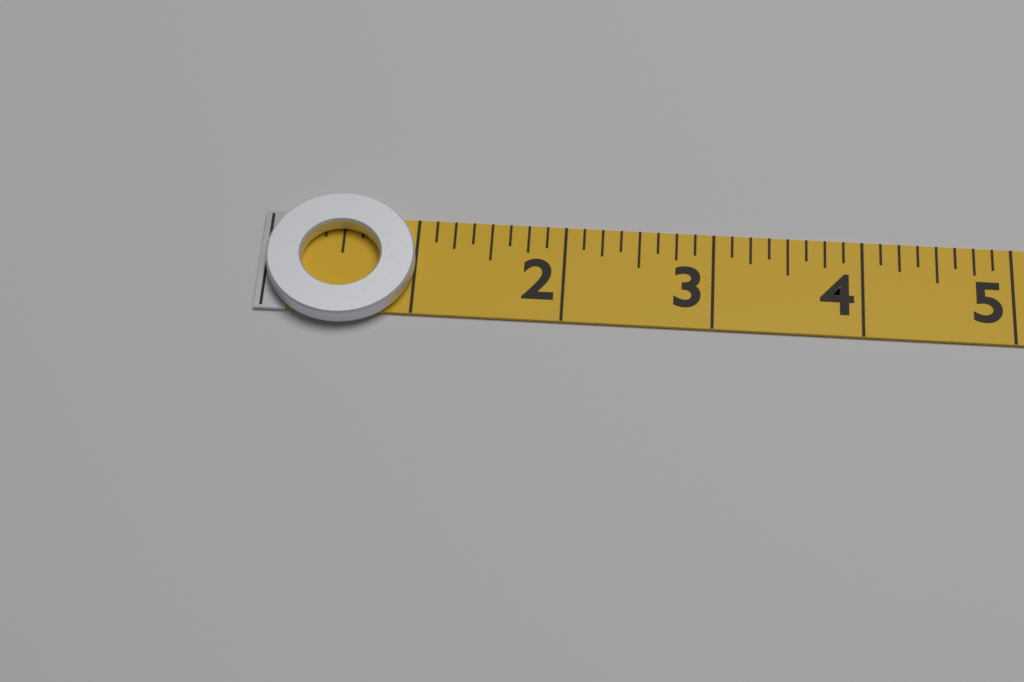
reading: 1.000 (no unit)
